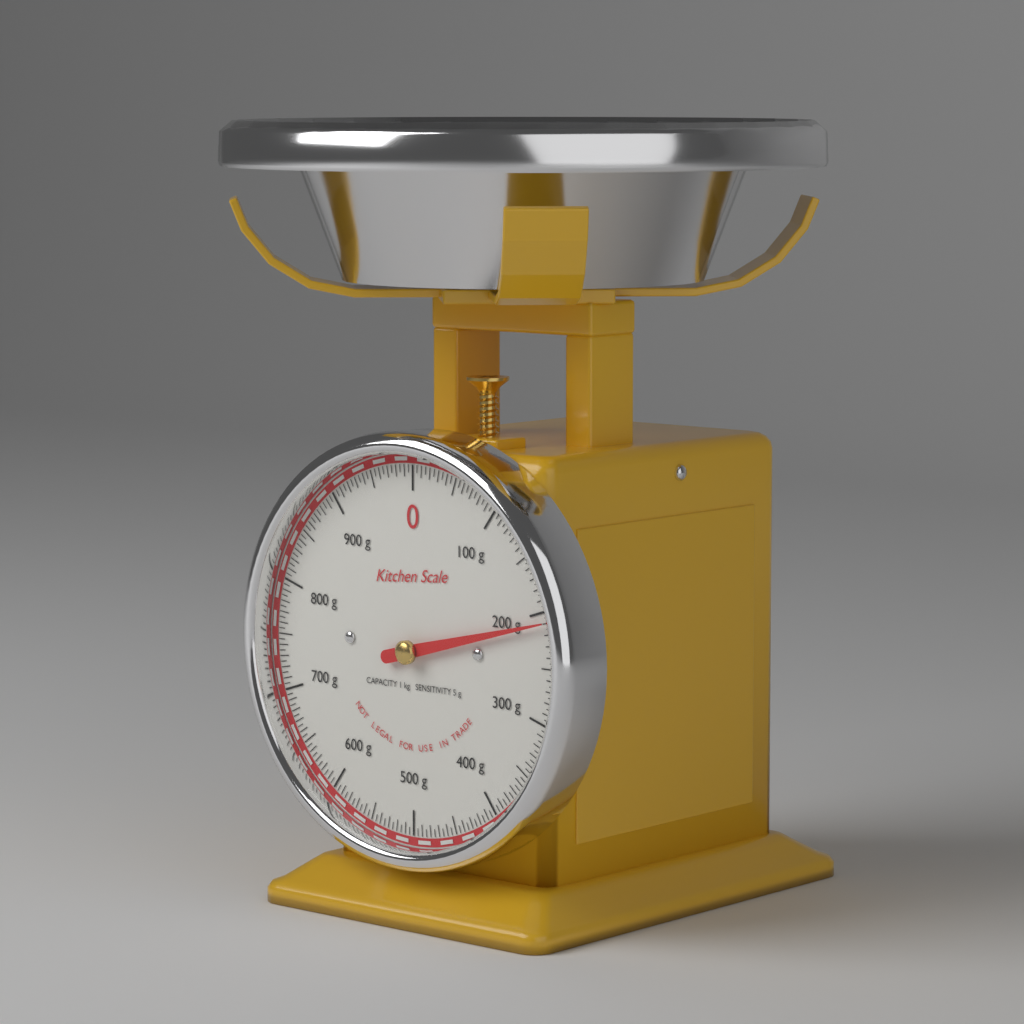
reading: 210 g
